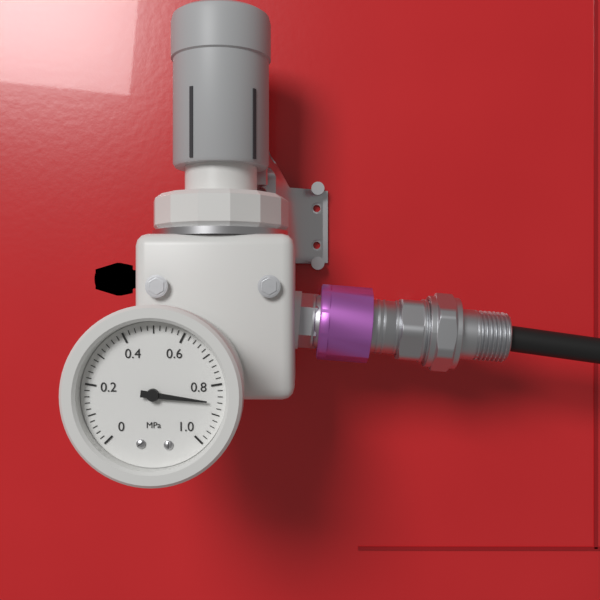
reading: 0.86 MPa
